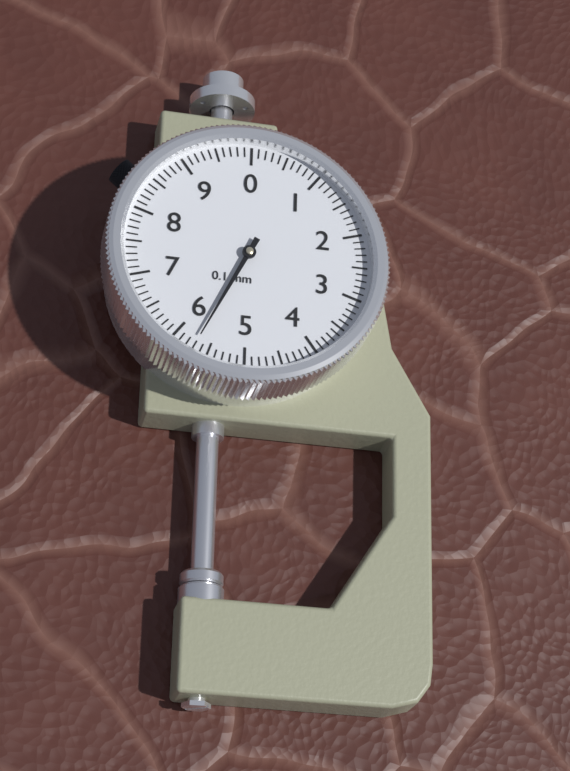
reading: 5.7 mm
